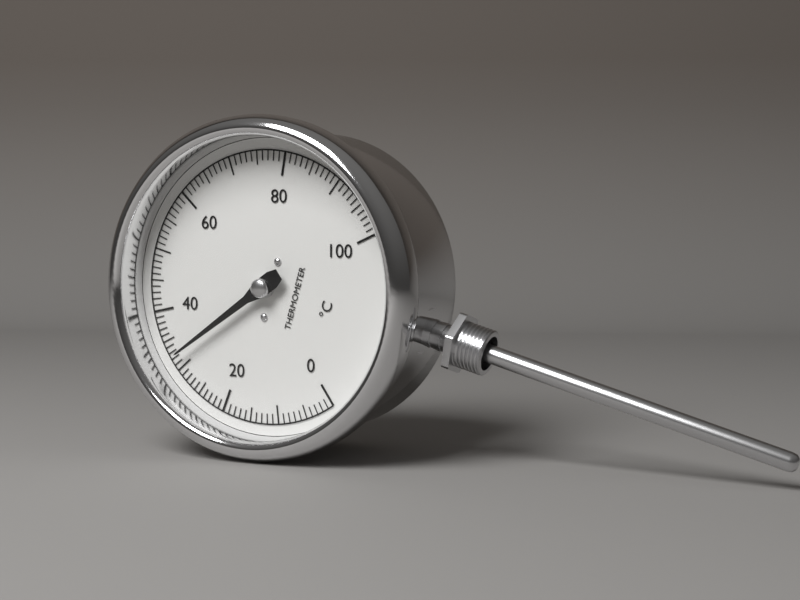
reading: 32 °C
